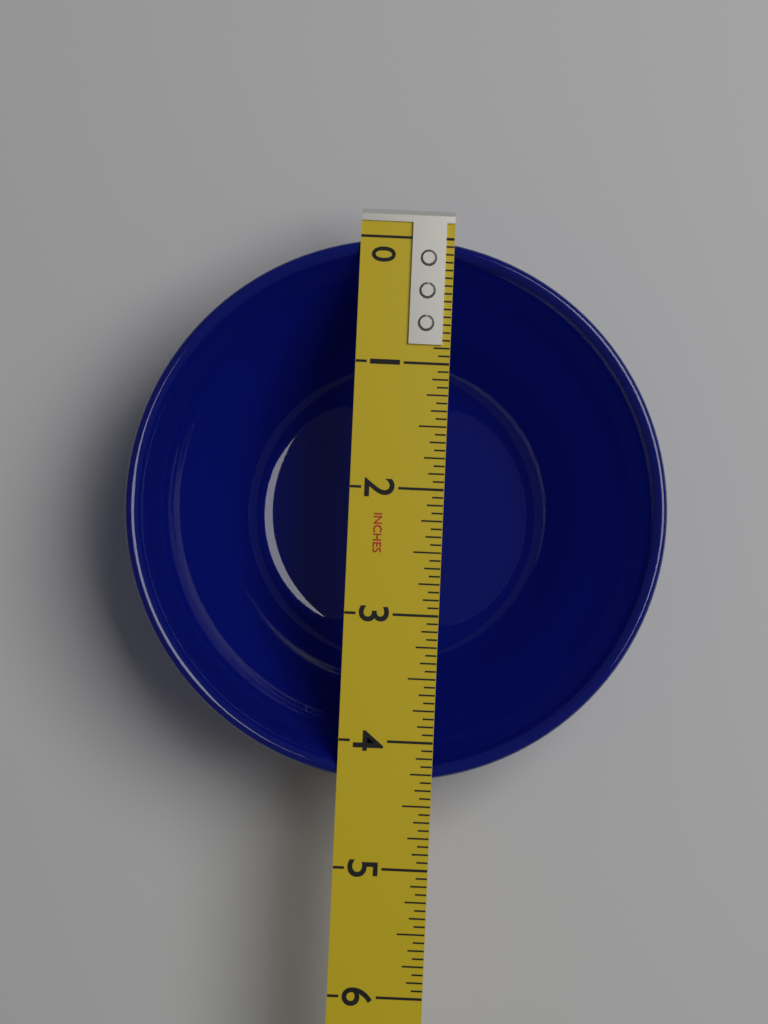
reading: 4.3125 in
